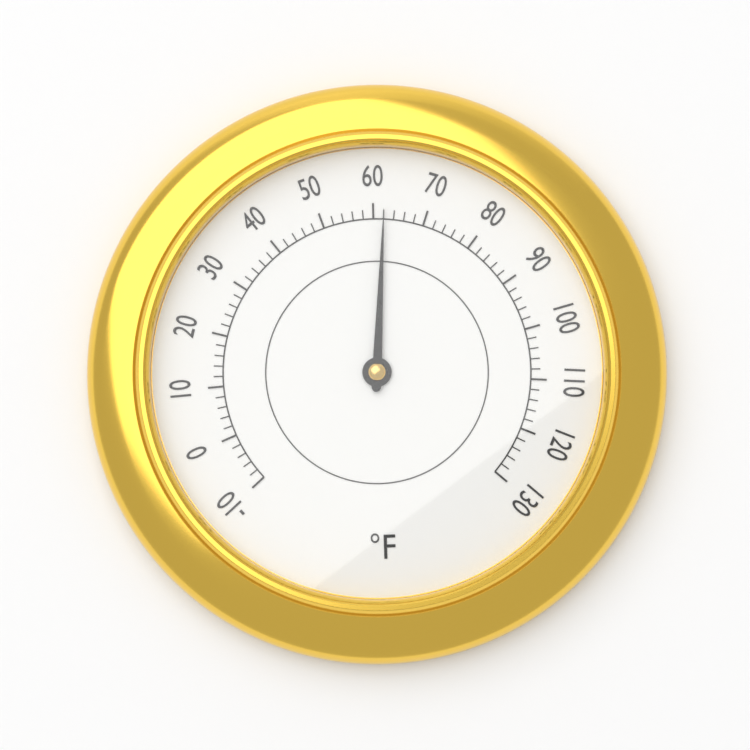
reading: 62 °F
